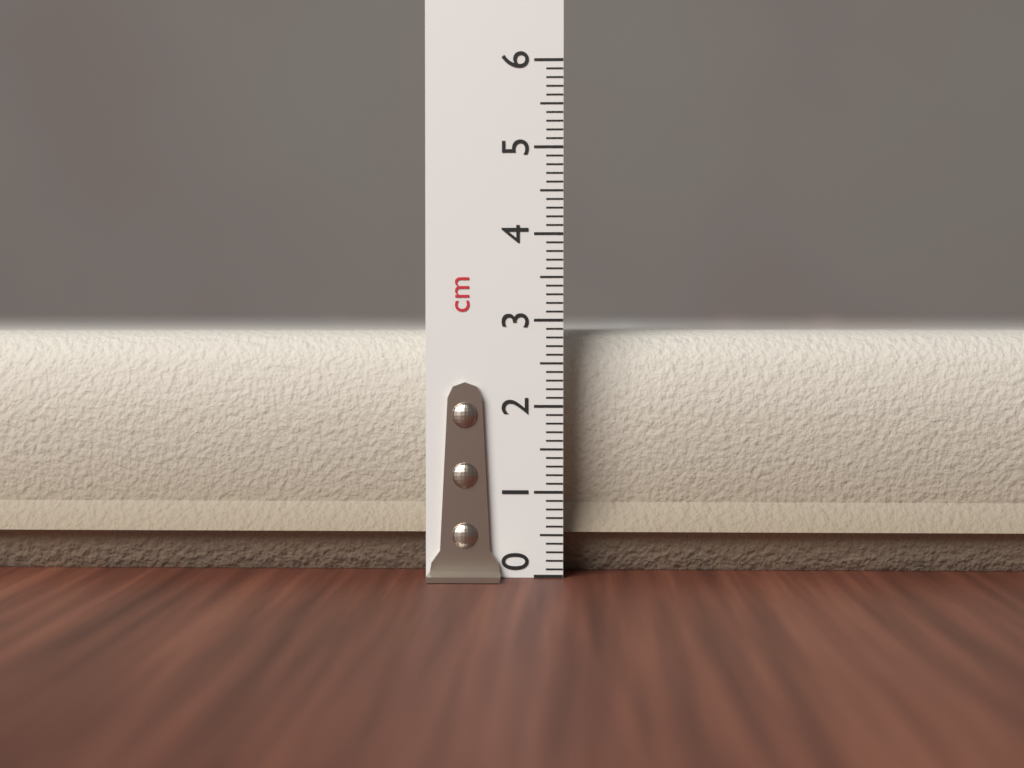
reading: 3.1 cm
